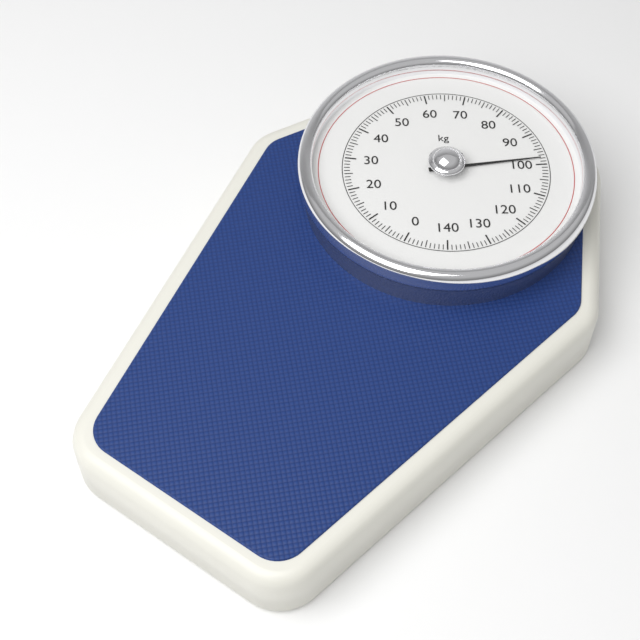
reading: 98 kg
